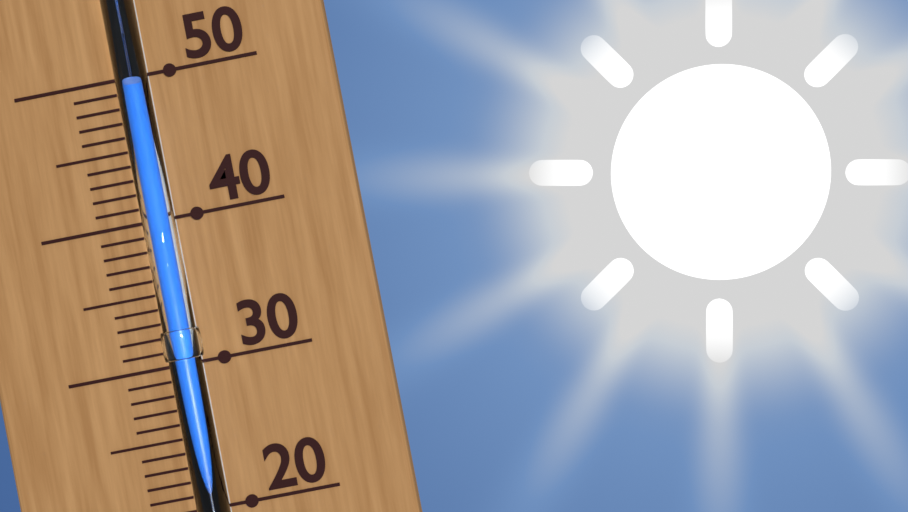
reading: 49 (no unit)
